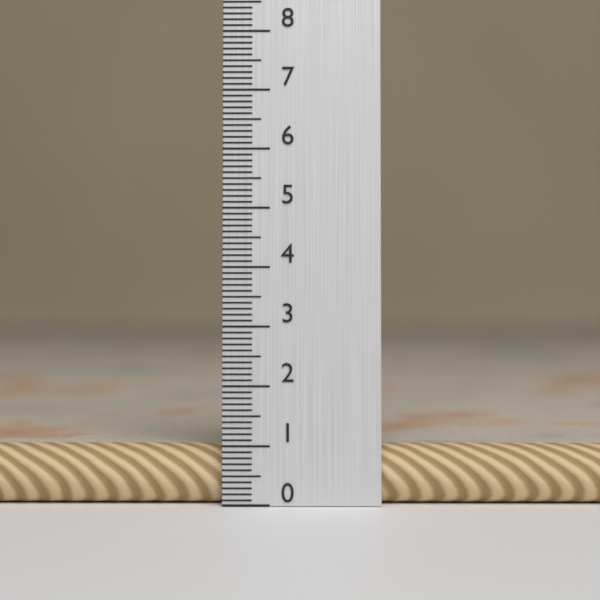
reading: 1.0 (no unit)
